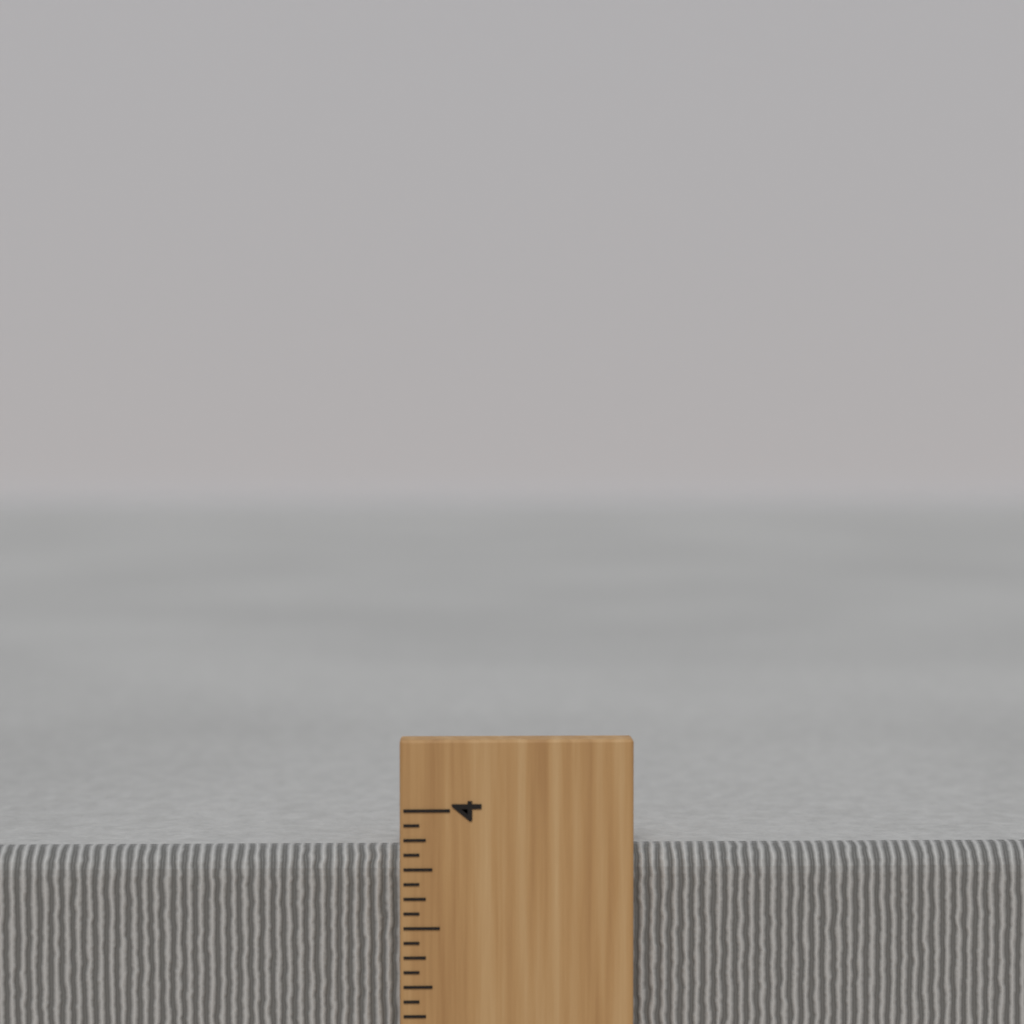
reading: 3.8125 inch
